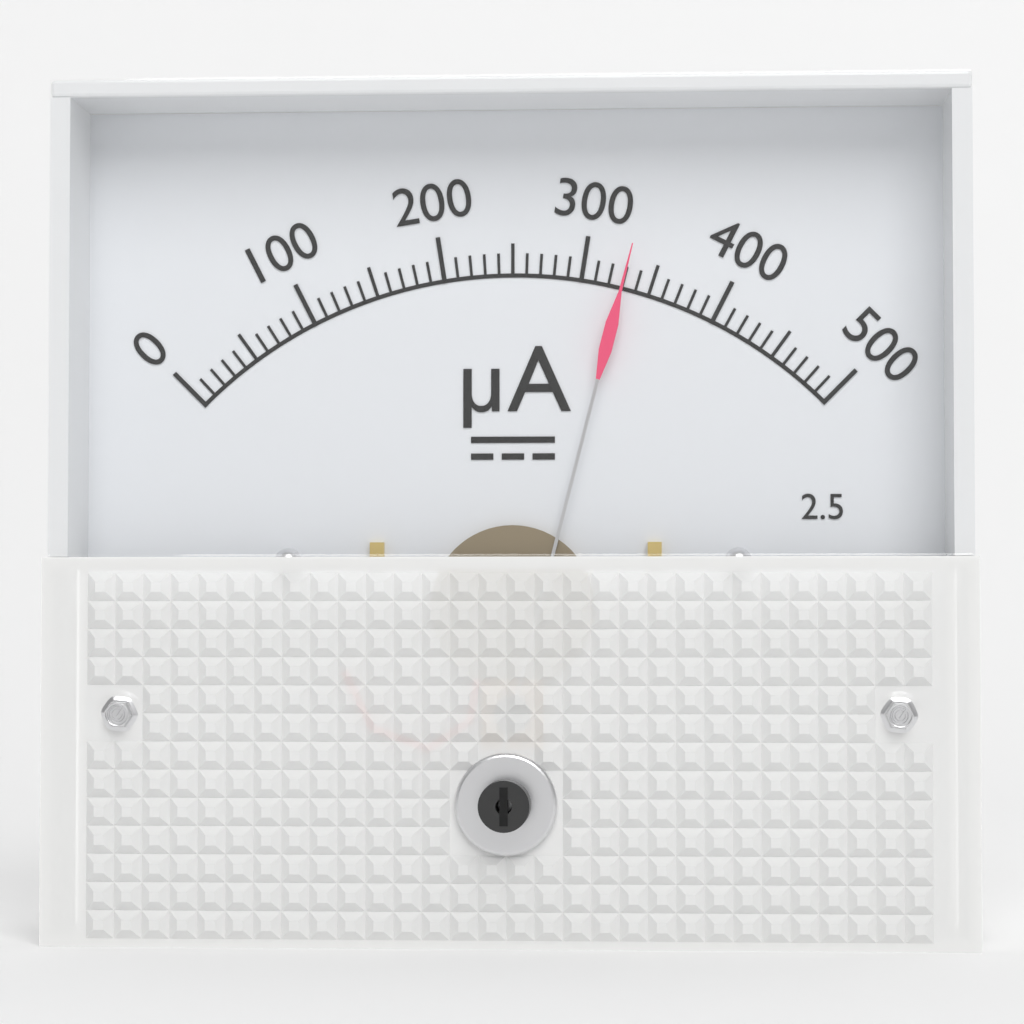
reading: 330 µA
